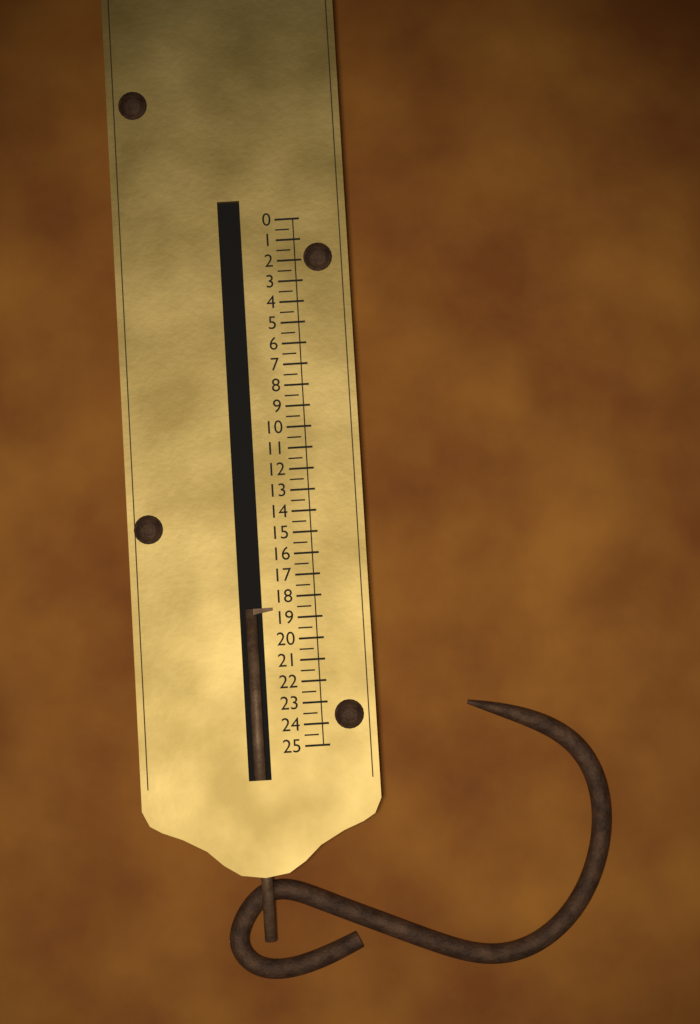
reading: 18.5 (no unit)
